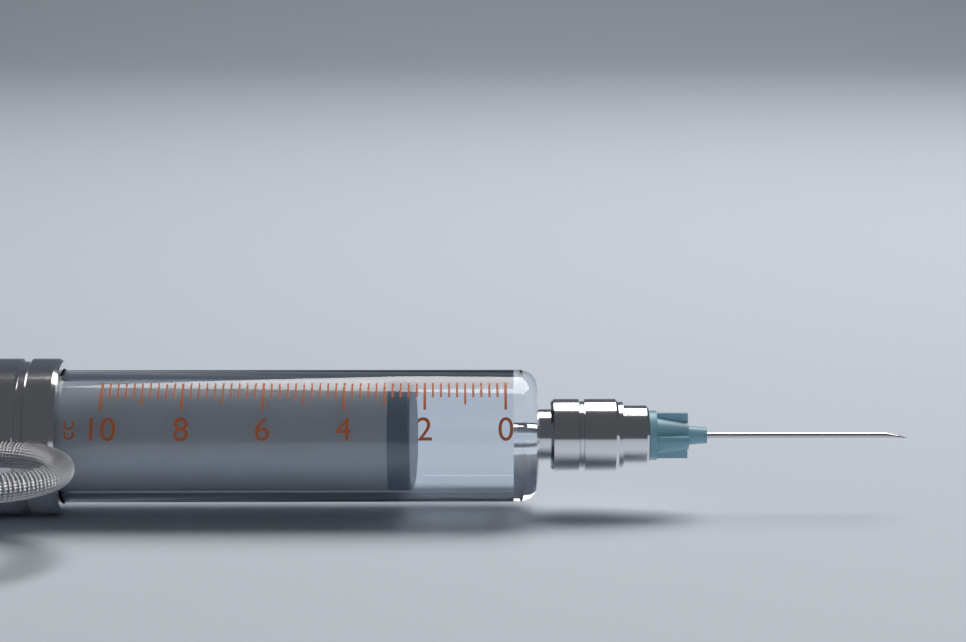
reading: 2.4 cc
